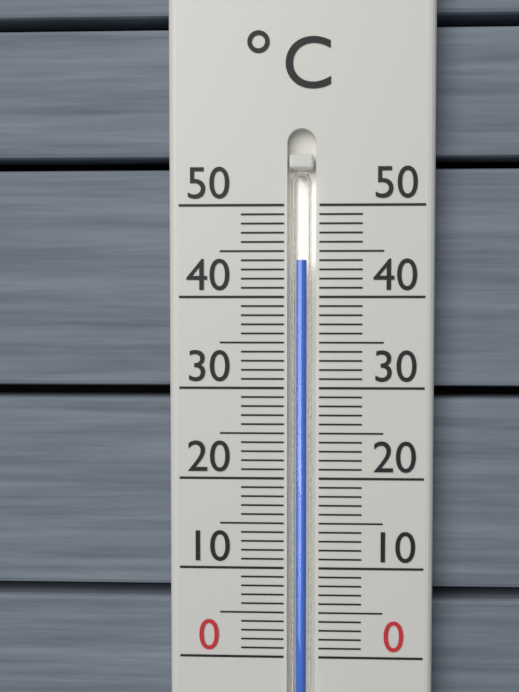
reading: 44 °C
